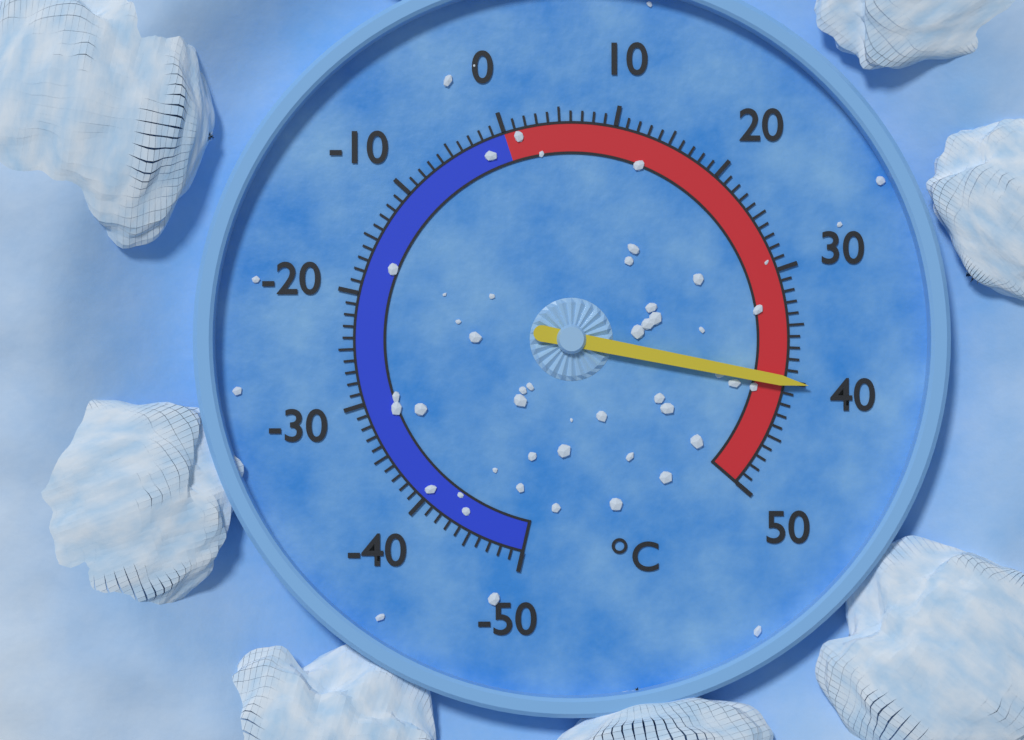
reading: 40 °C
